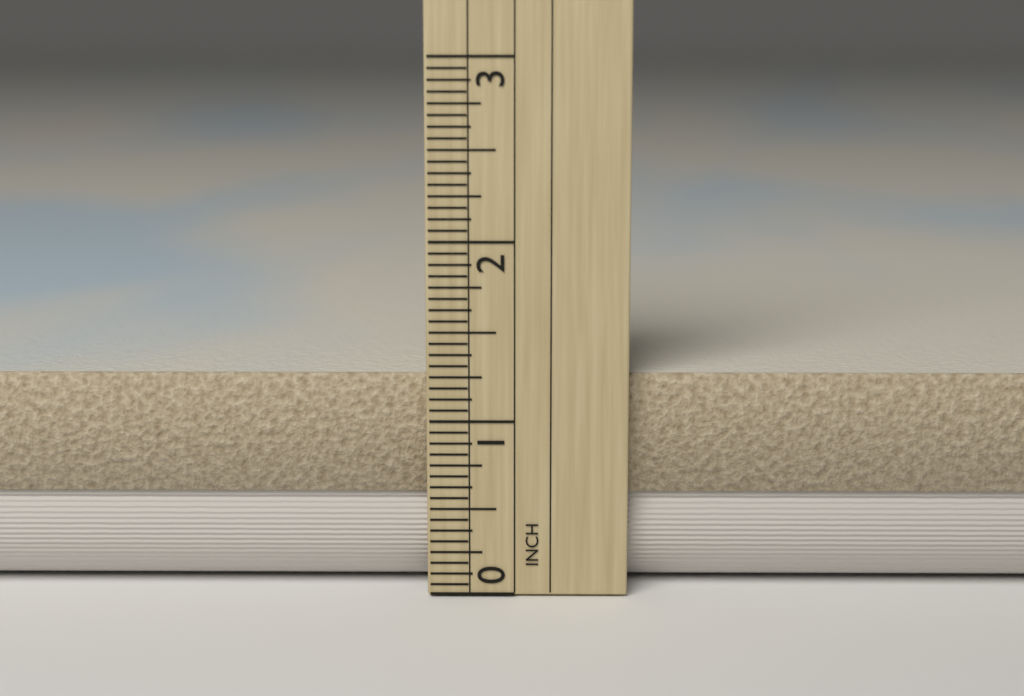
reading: 1.2500 in
